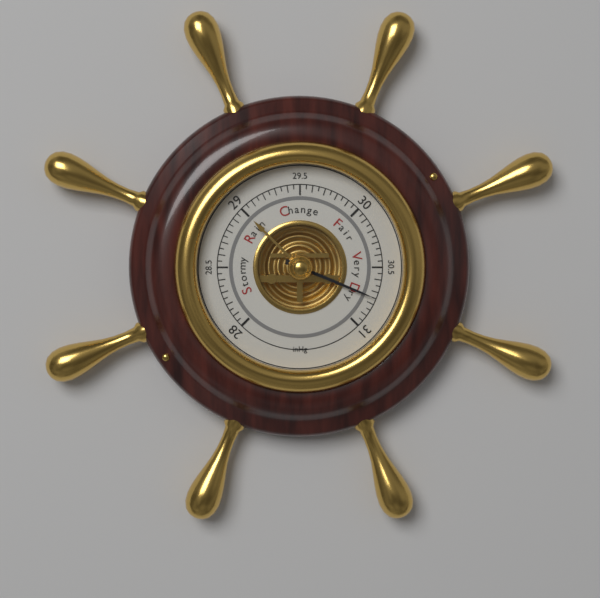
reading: 30.75 inHg
